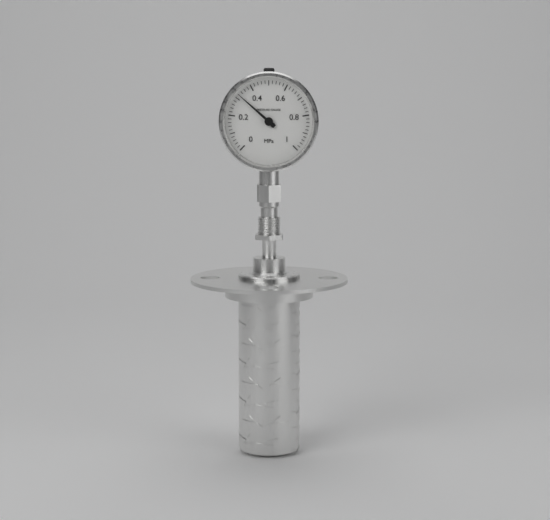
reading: 0.32 MPa
